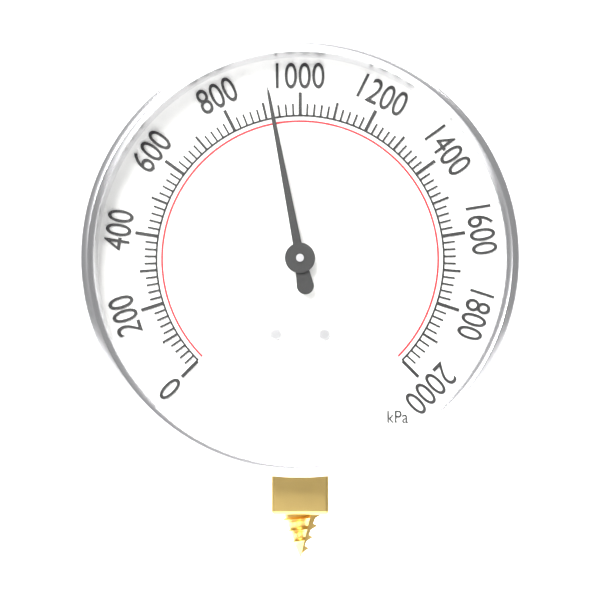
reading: 920 kPa
